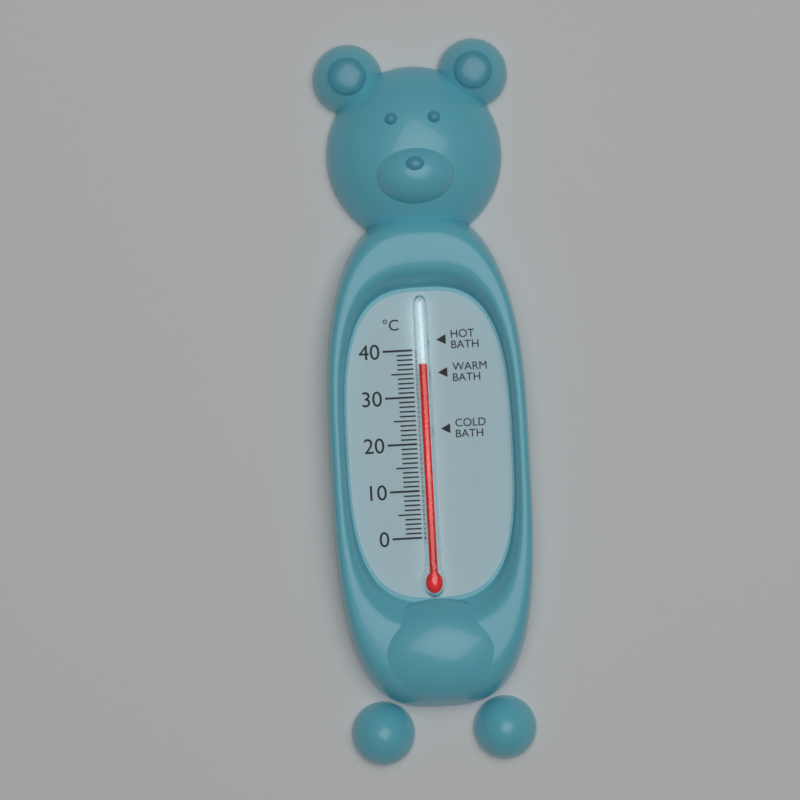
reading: 37 °C
